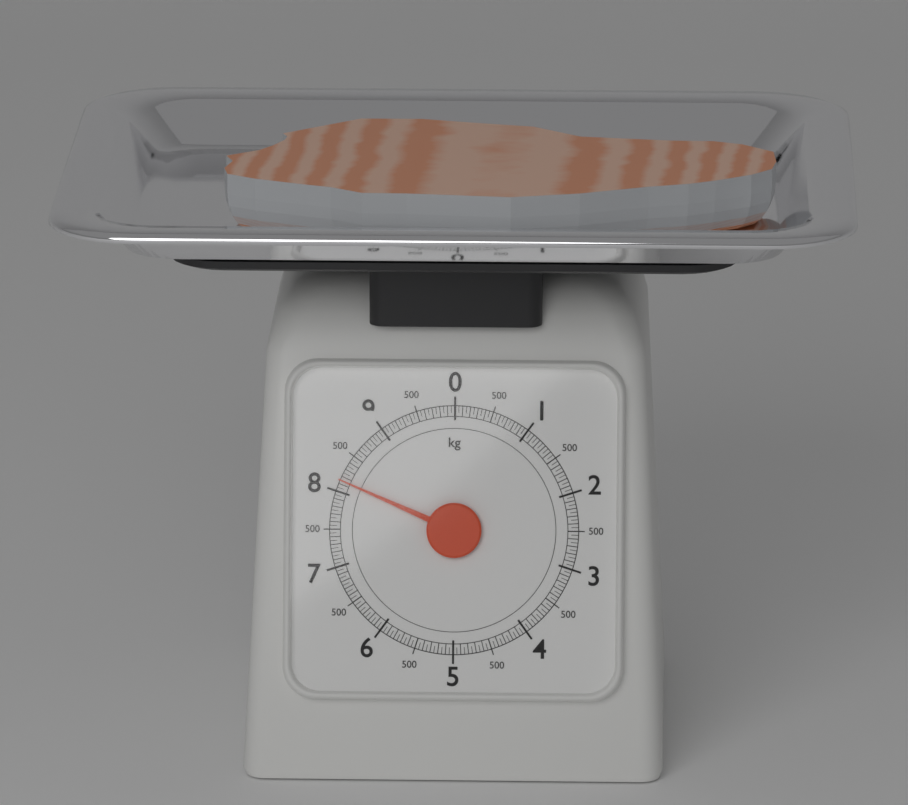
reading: 8.15 kg
